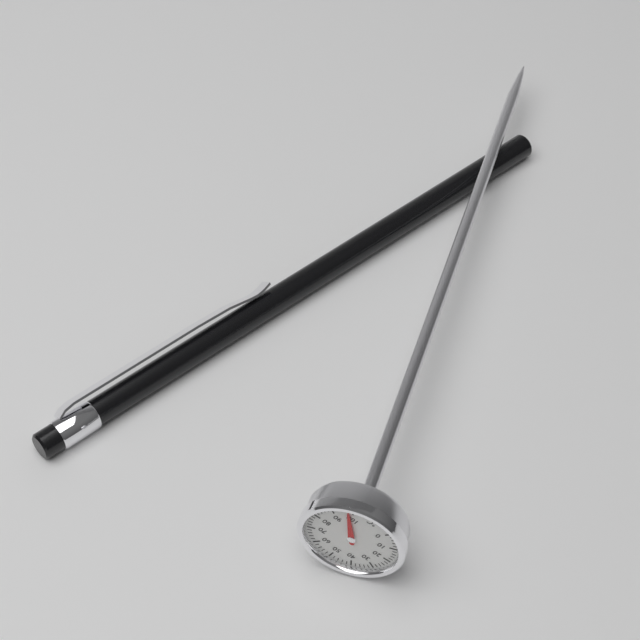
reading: 98 °C
